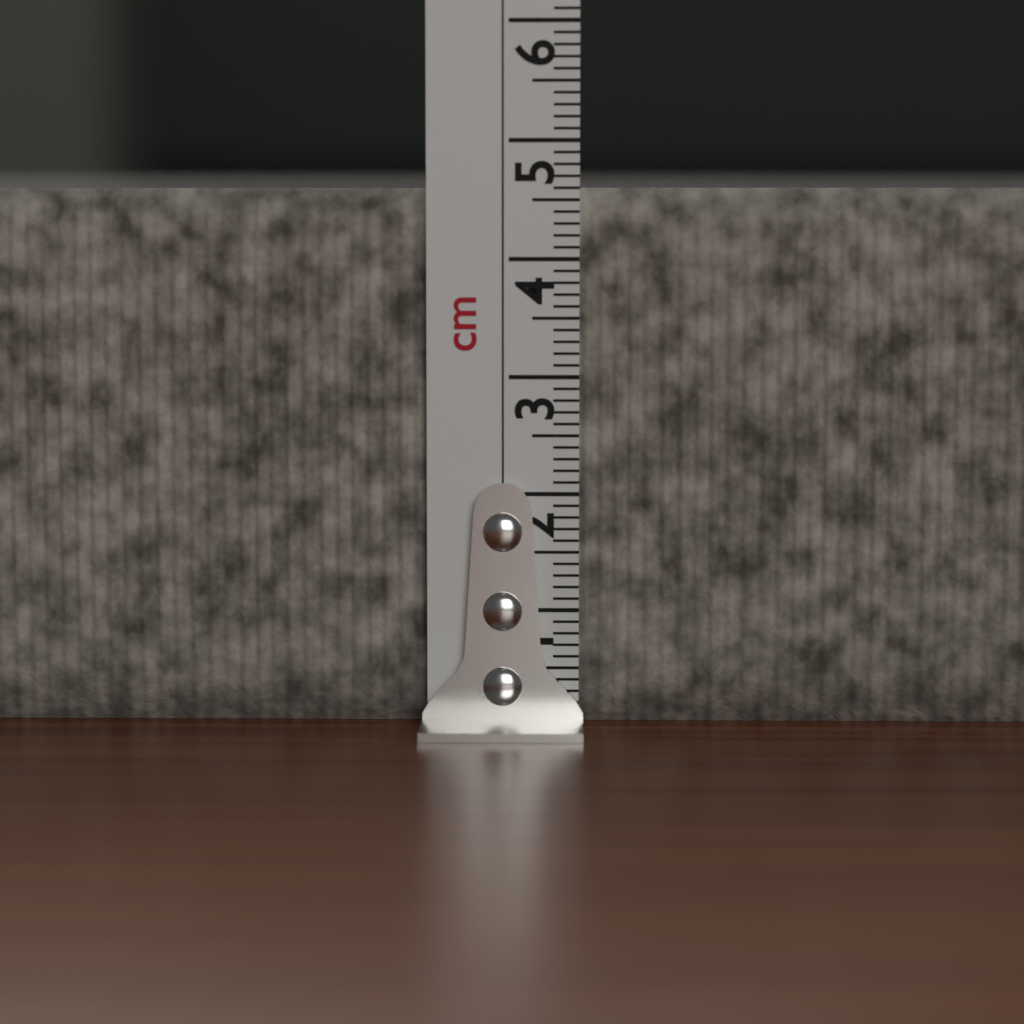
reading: 4.6 cm
